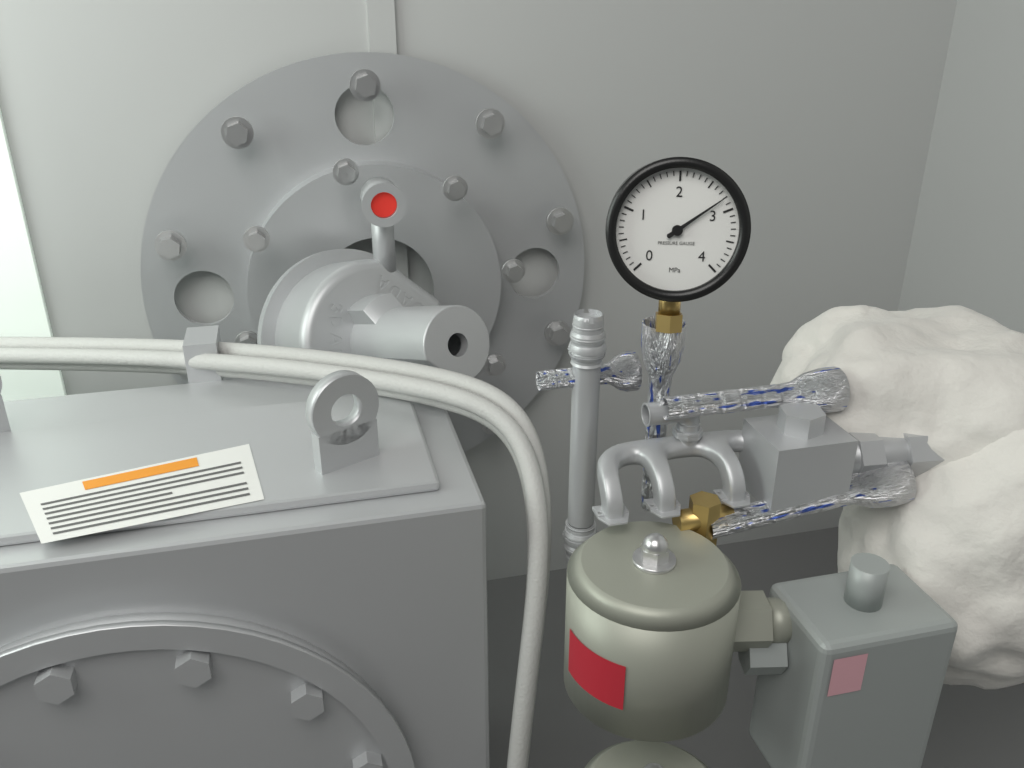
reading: 2.8 MPa
